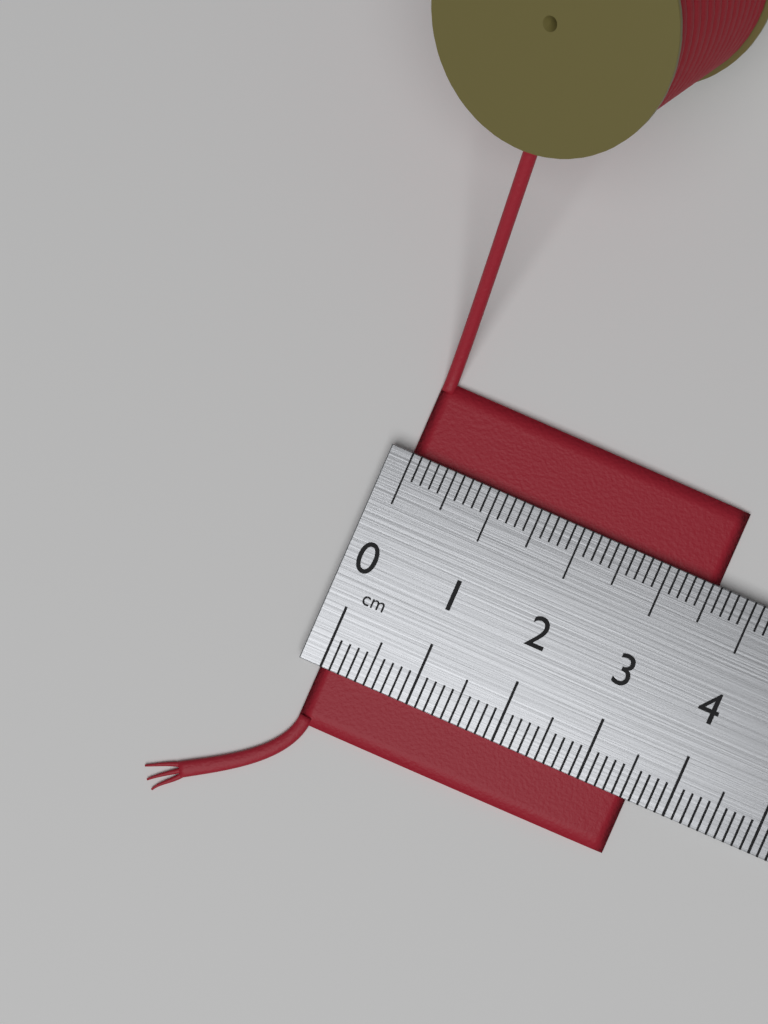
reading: 3.6 cm
